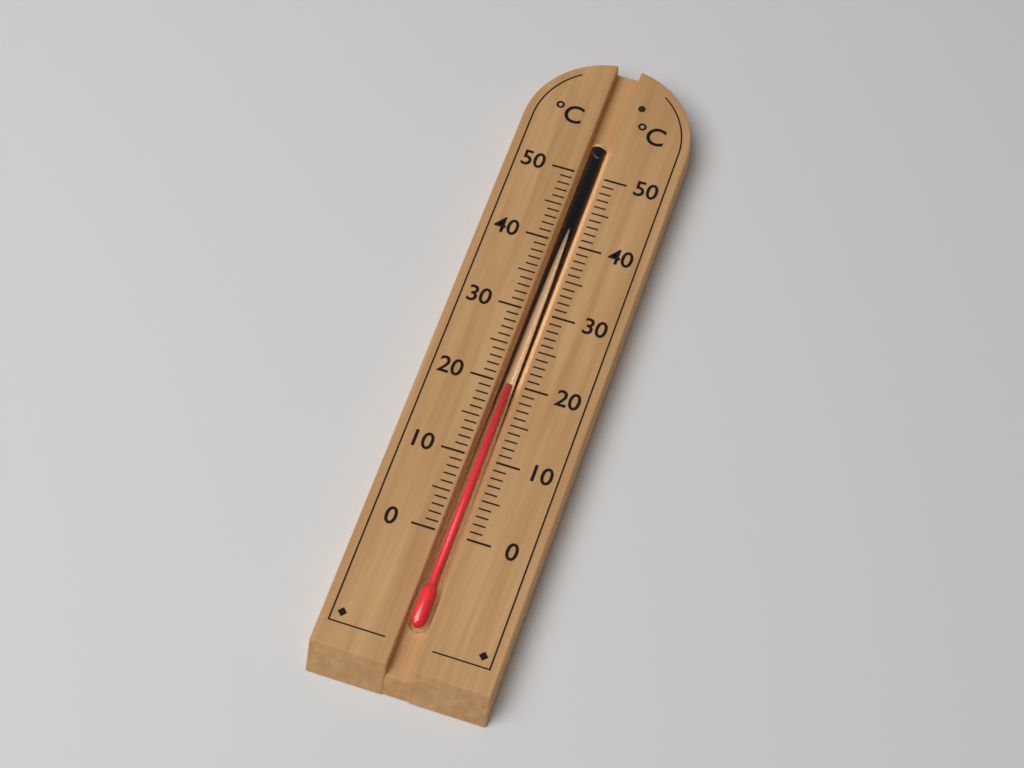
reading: 20 °C
